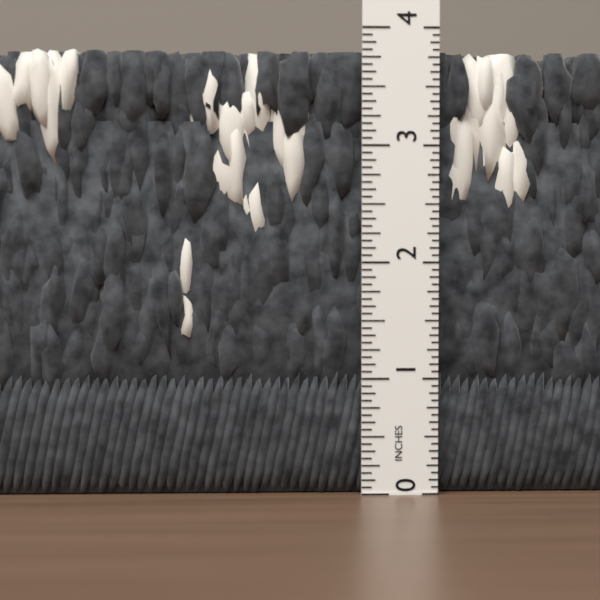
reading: 3.8125 in
